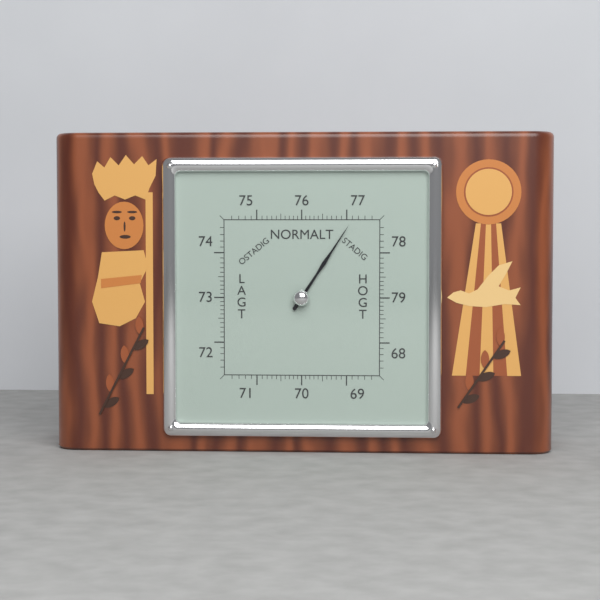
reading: 77.1 (no unit)
